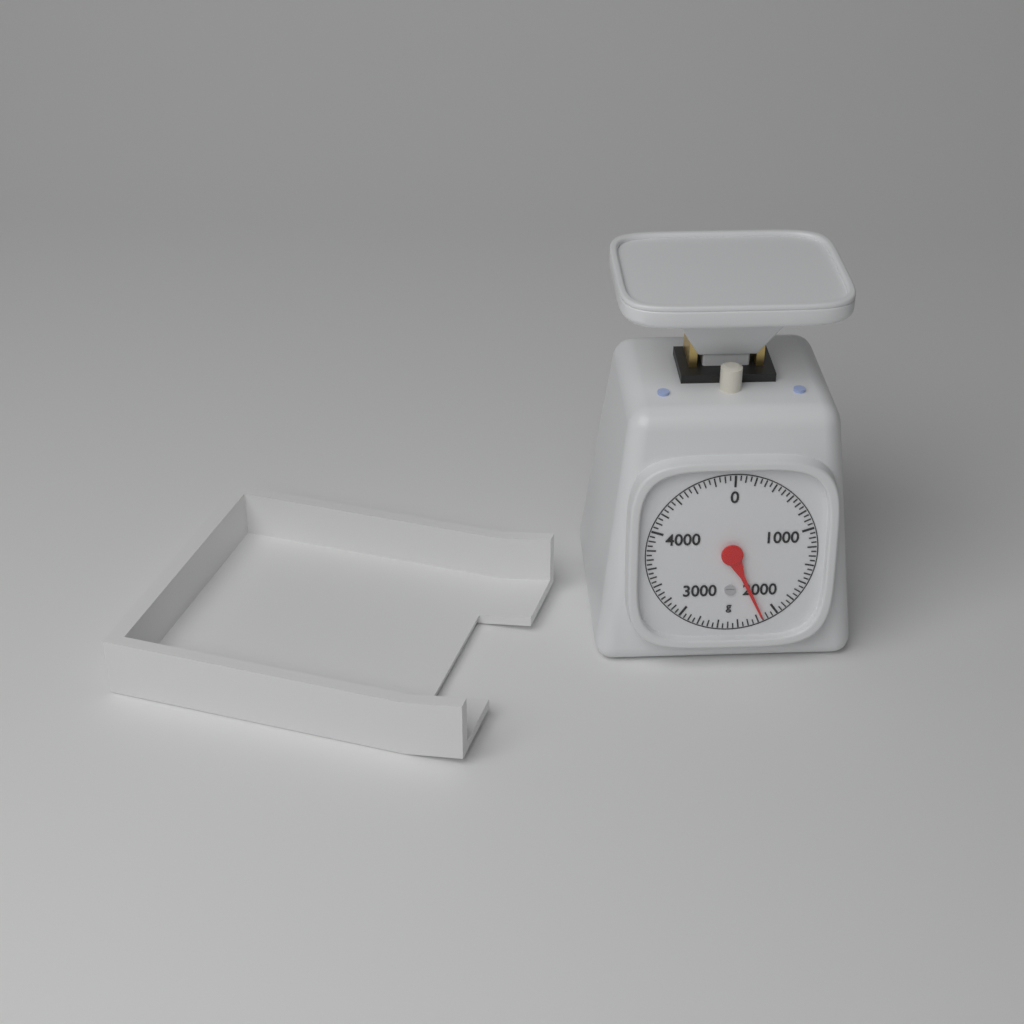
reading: 2150 g
